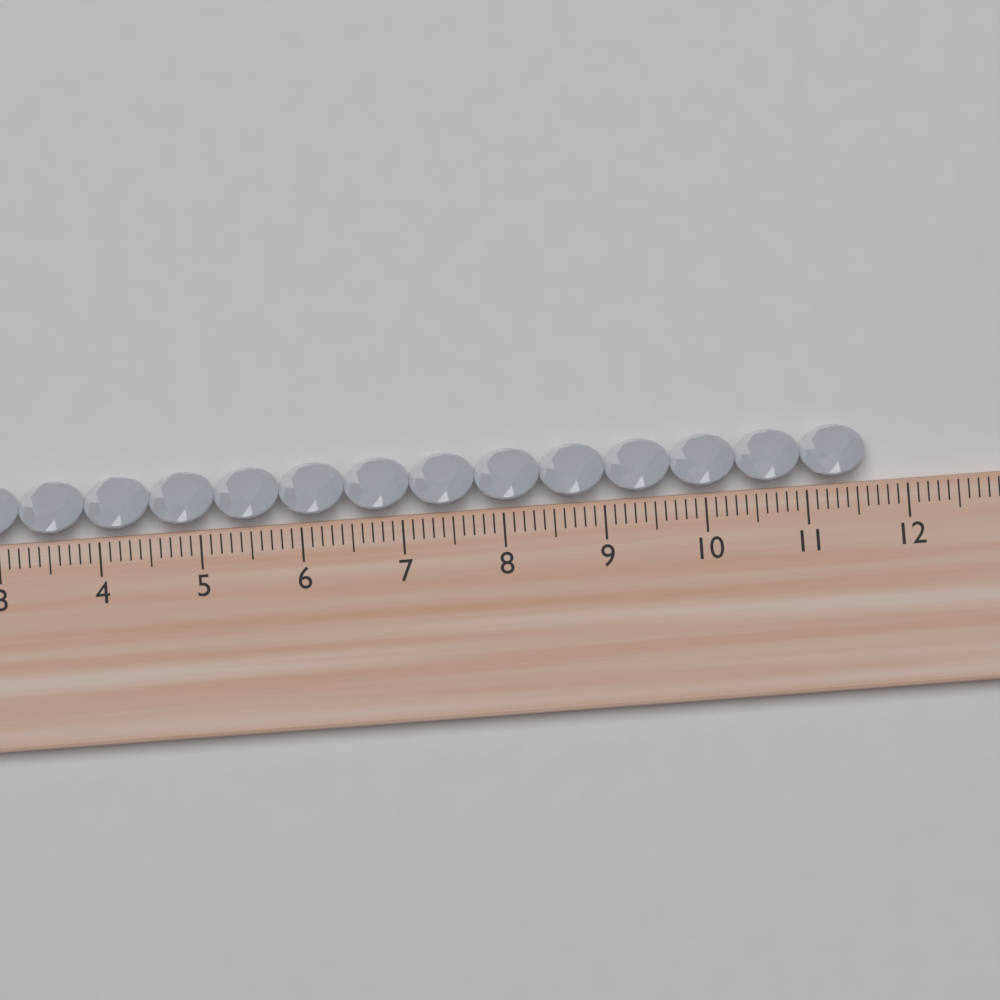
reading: 11.6 cm
